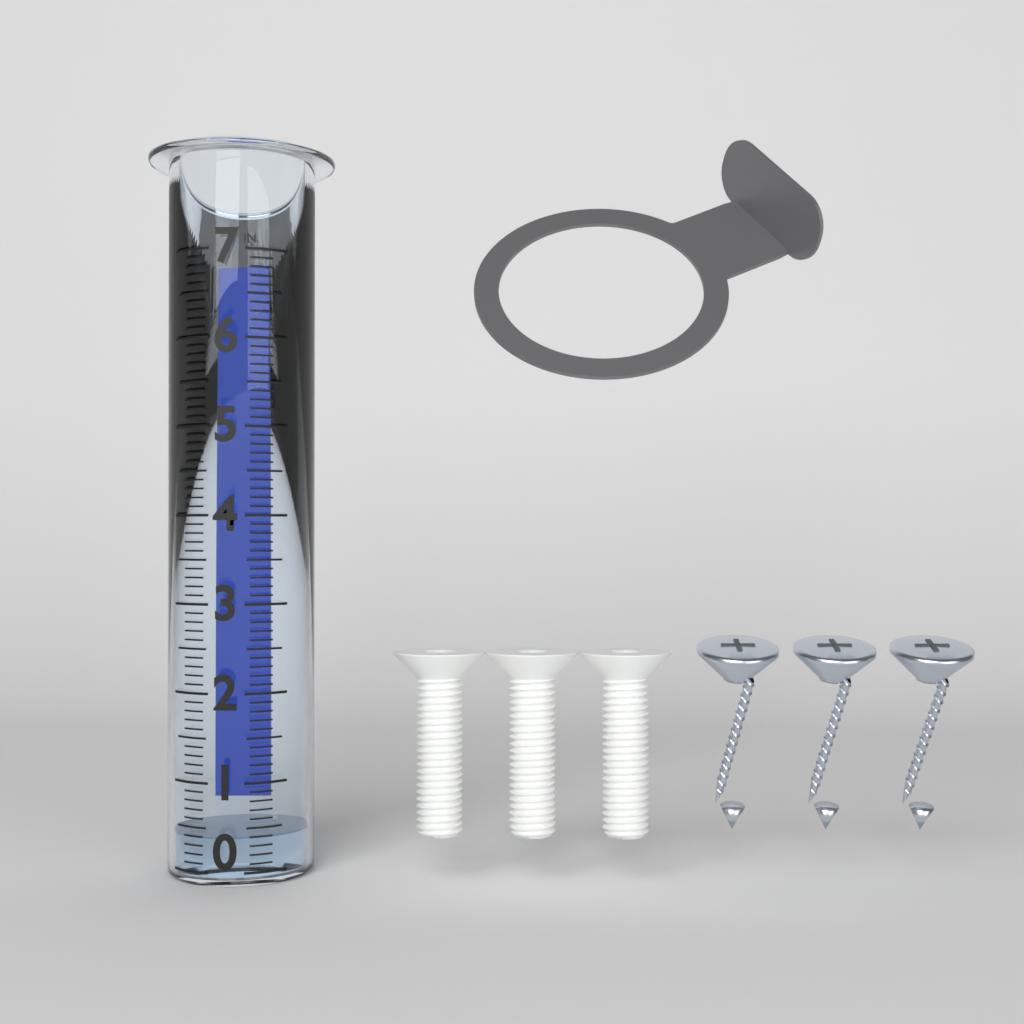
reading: 0.4 in
